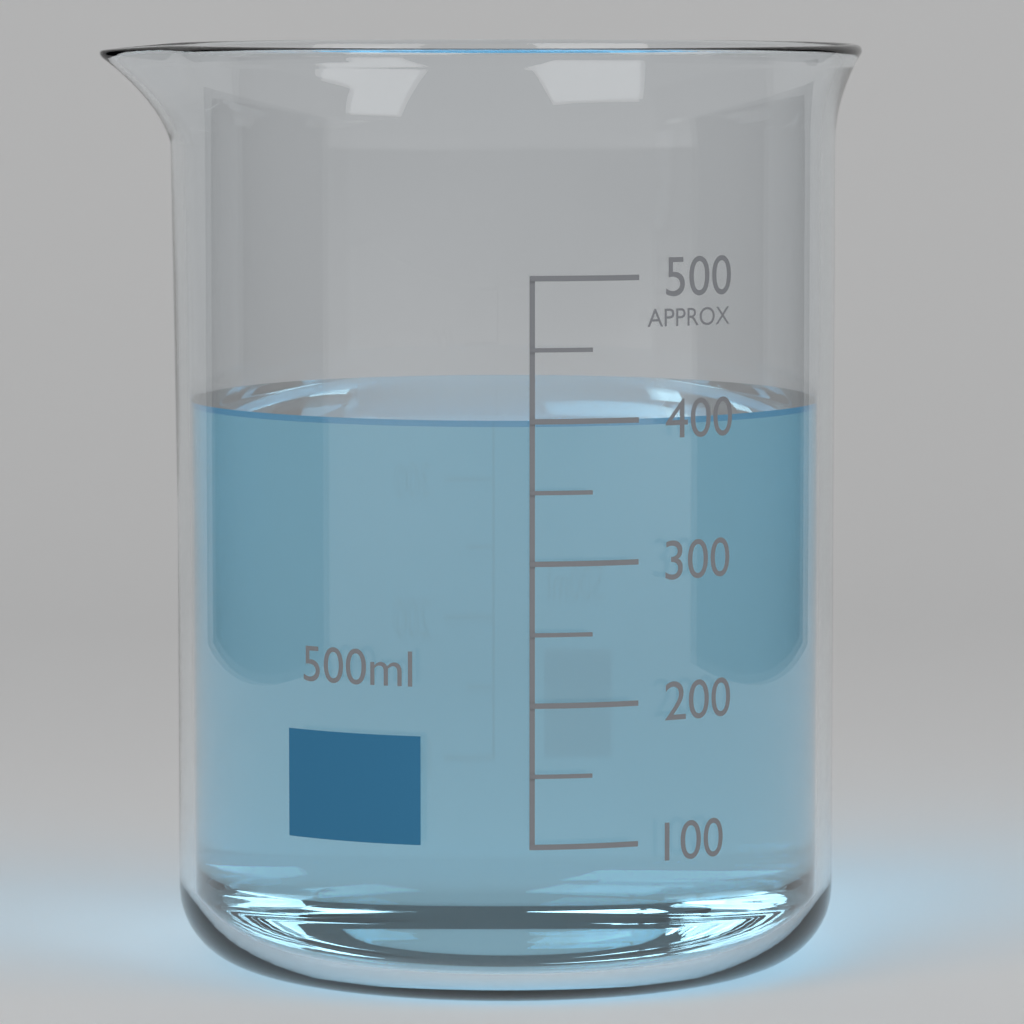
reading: 400 ml
